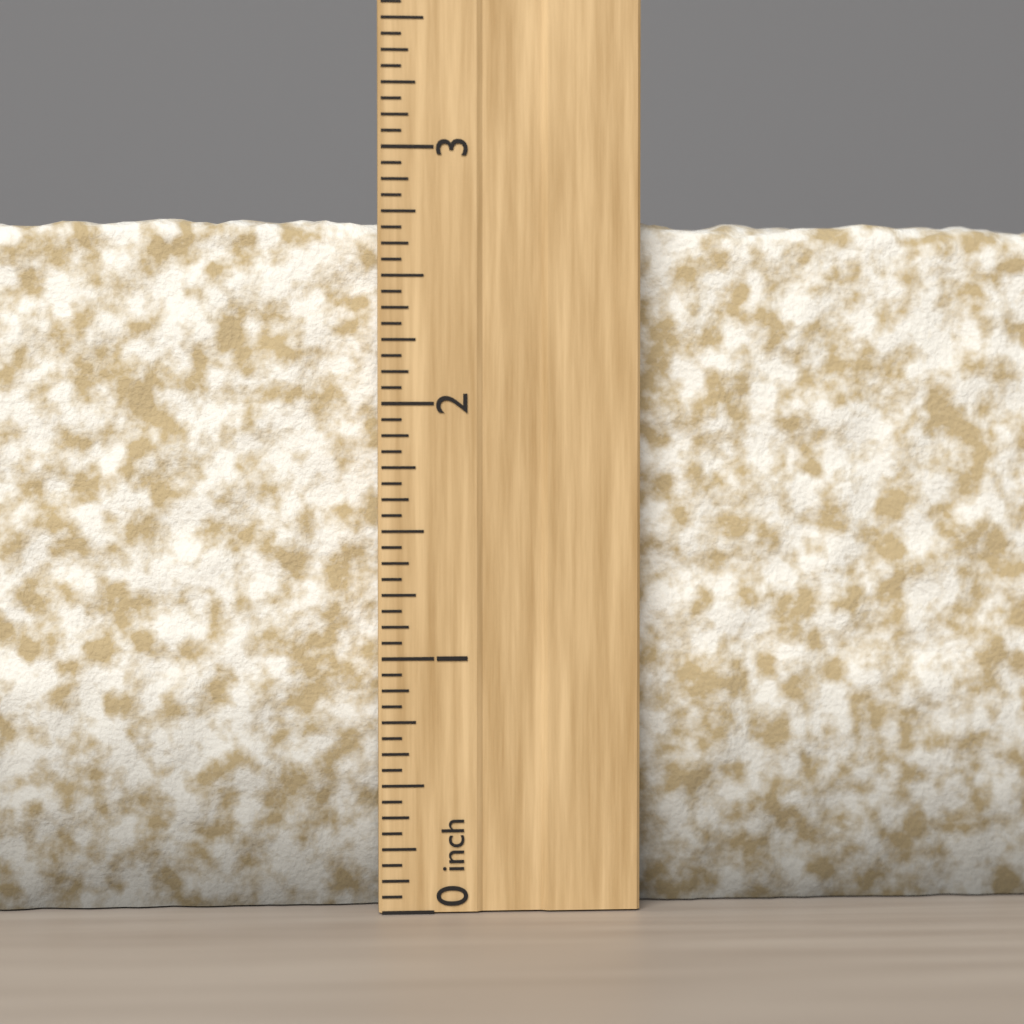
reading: 2.7500 inch
